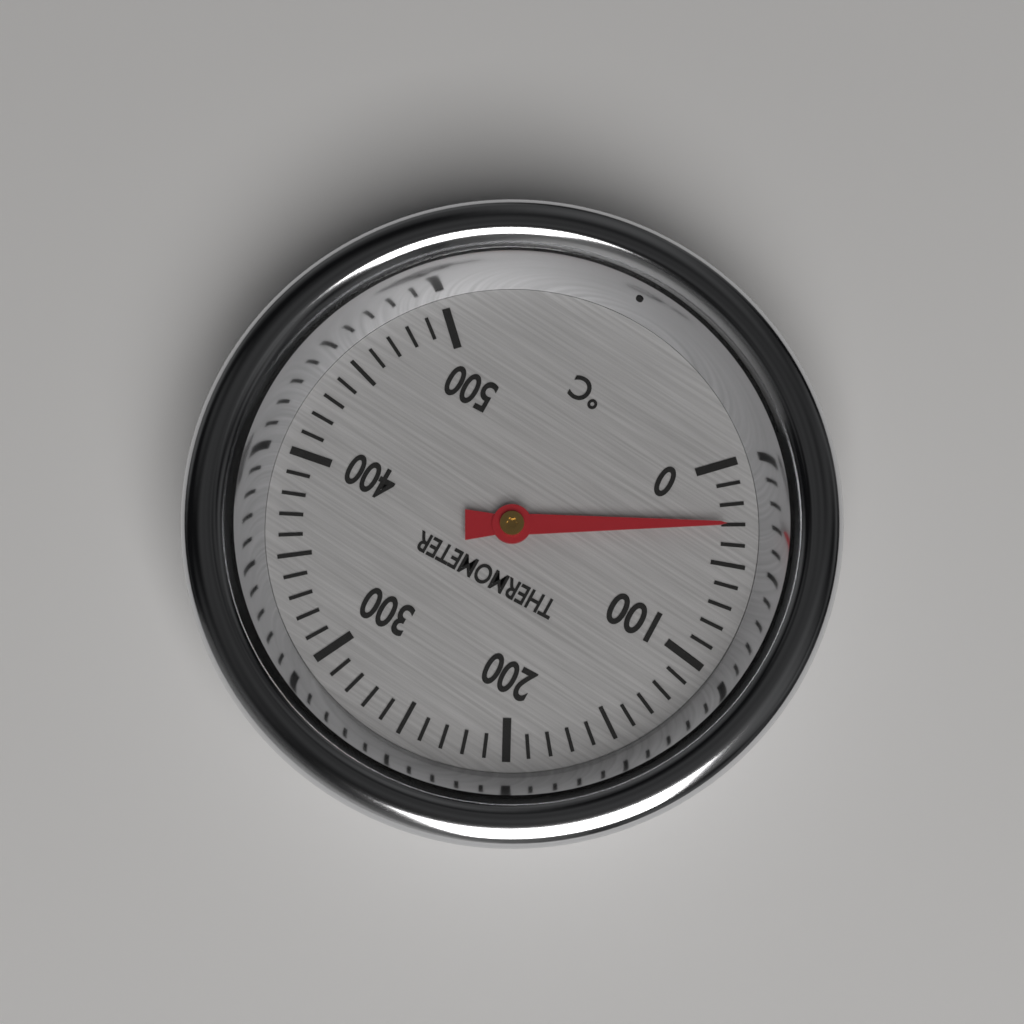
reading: 30 °C
